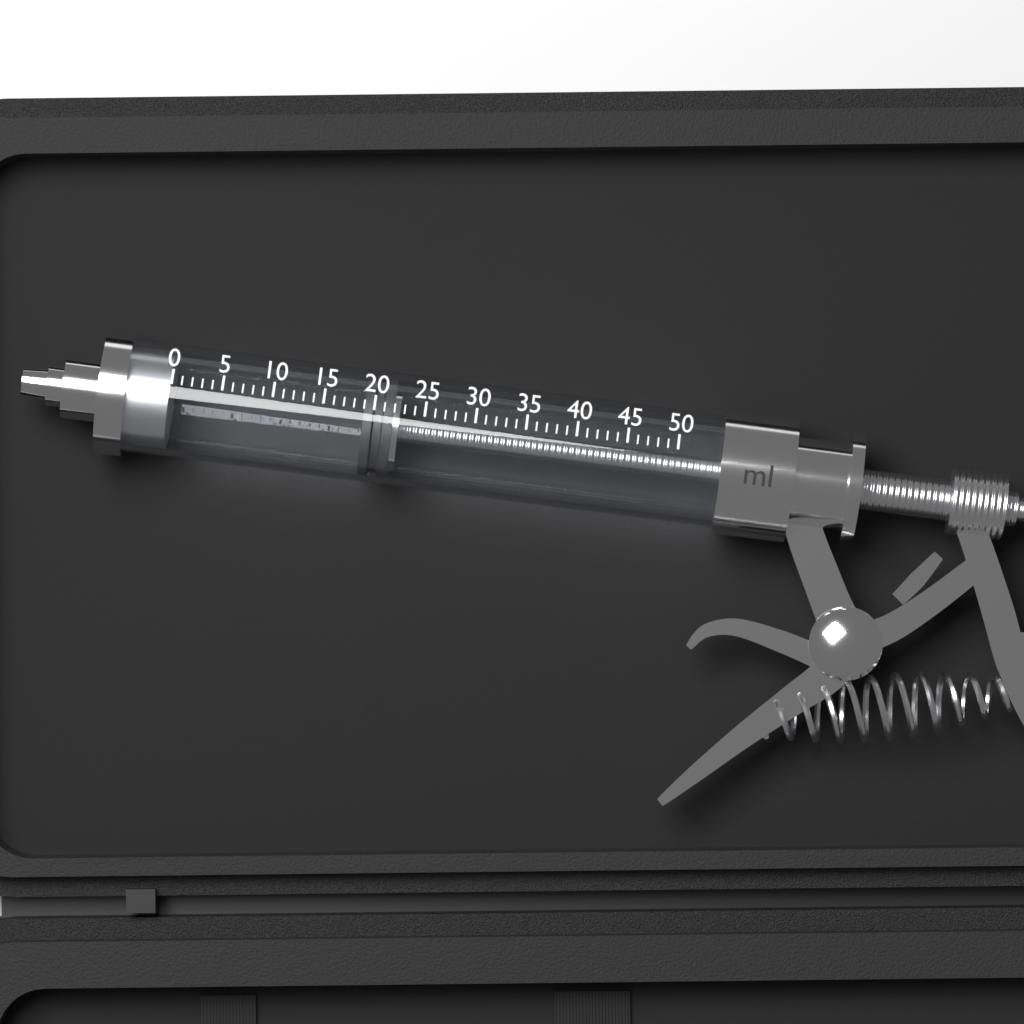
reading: 19 ml
